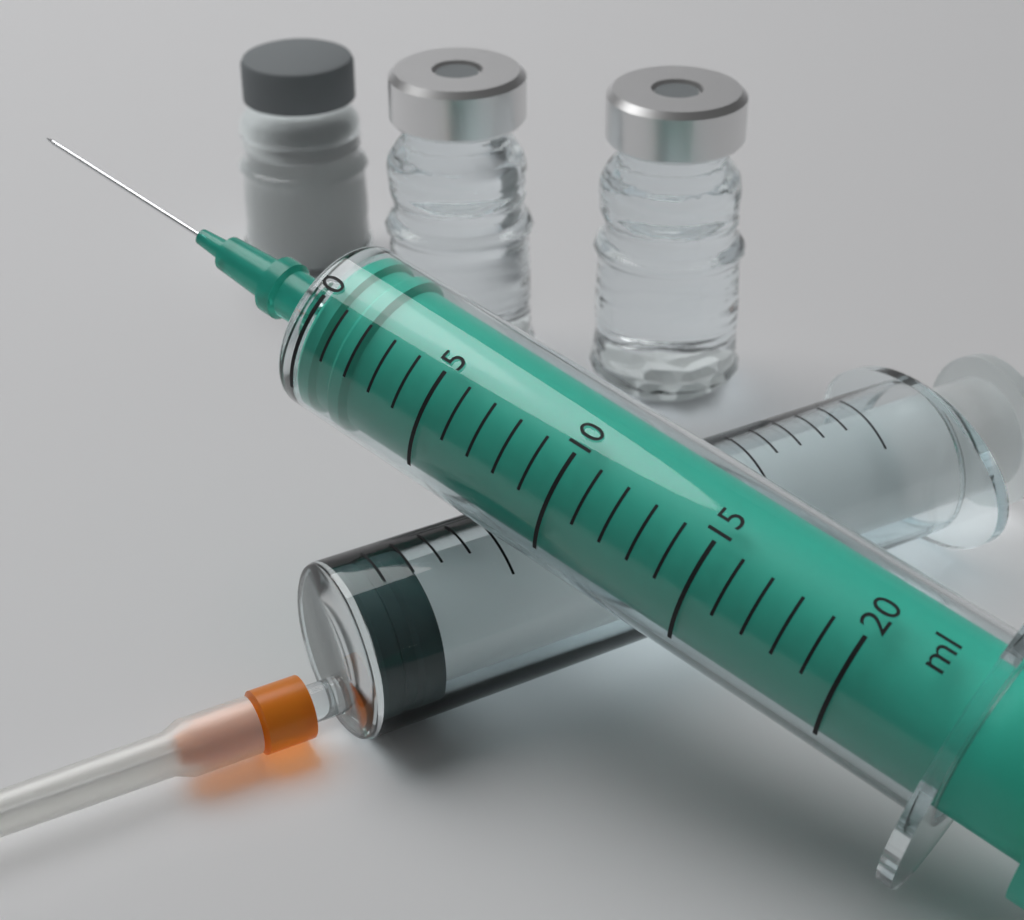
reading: 0 ml
